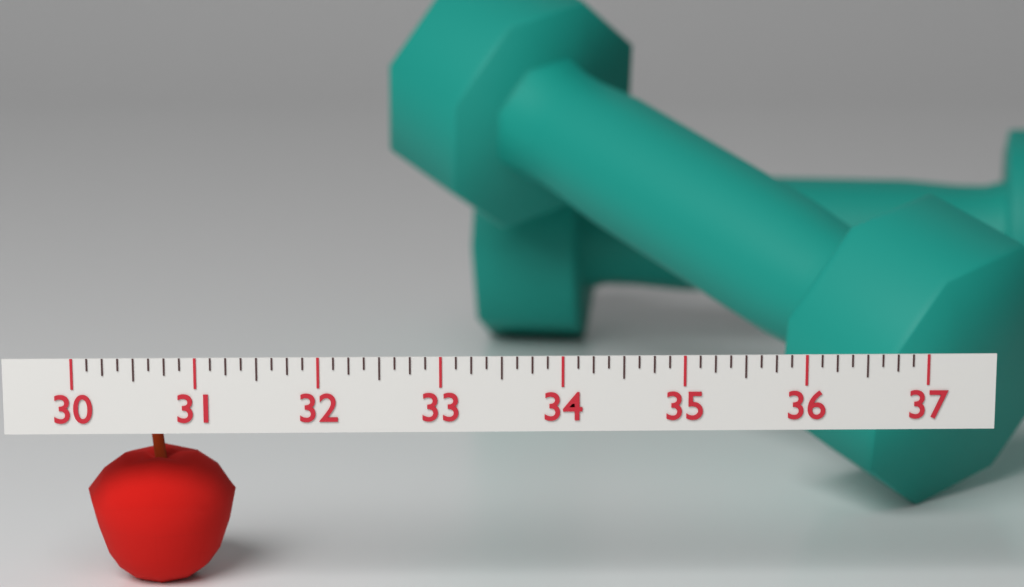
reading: 31.250 (no unit)
